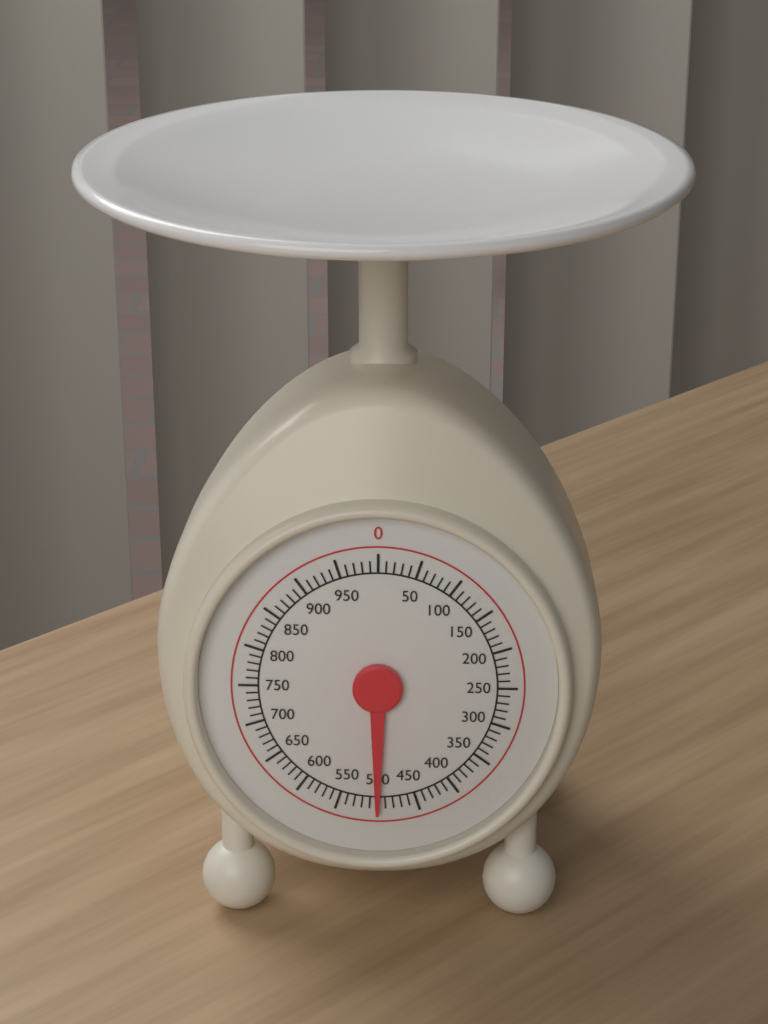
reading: 500 g
